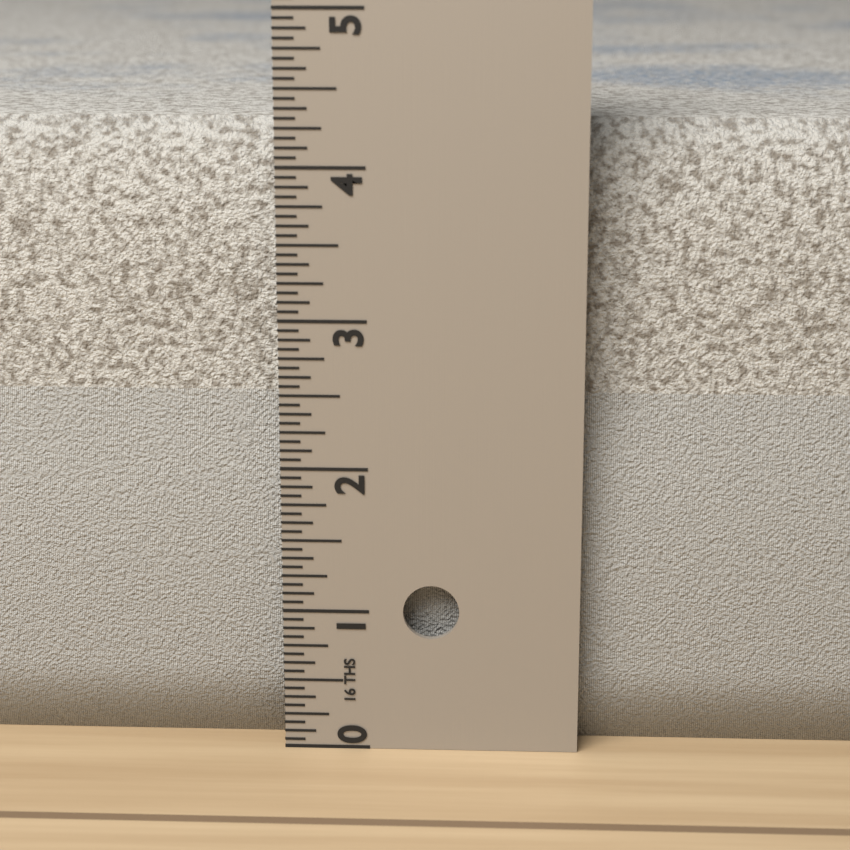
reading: 4.2500 in
